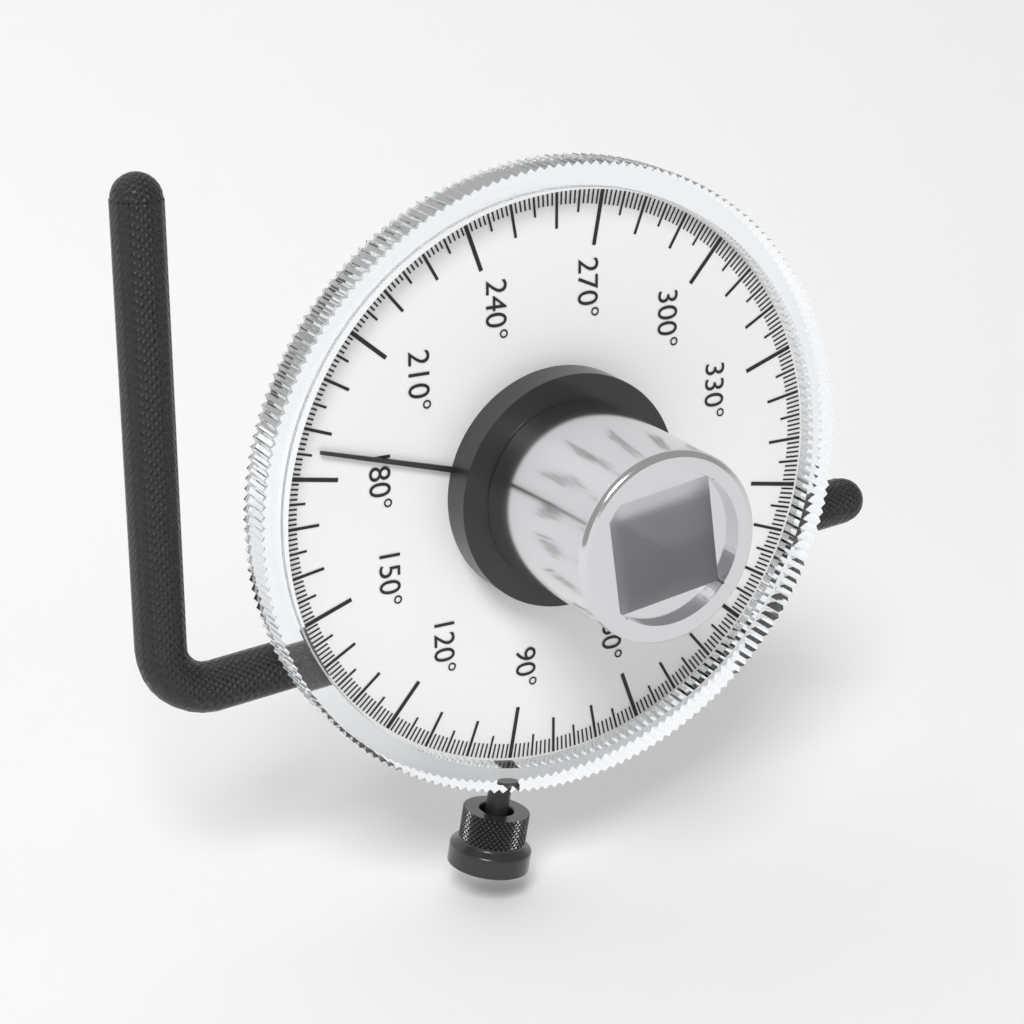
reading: 186 °
